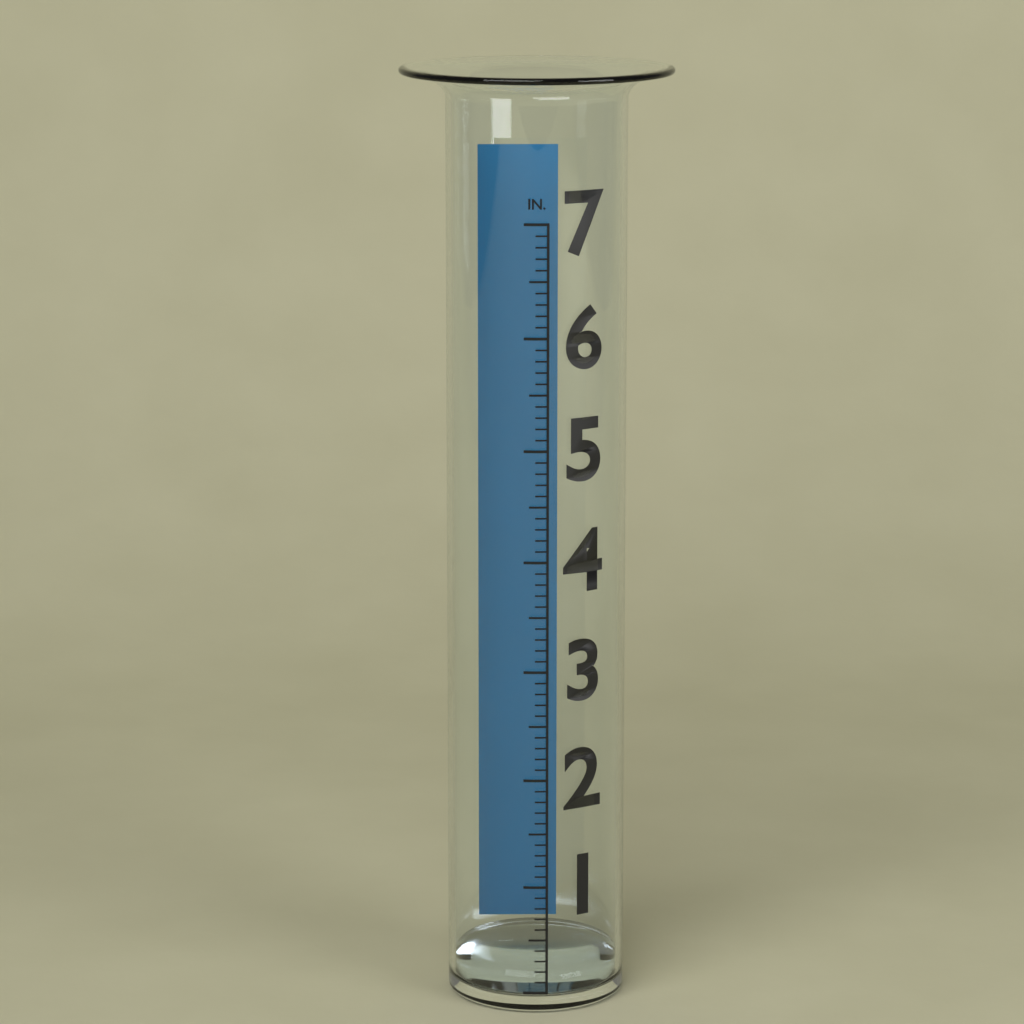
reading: 0.2 in
